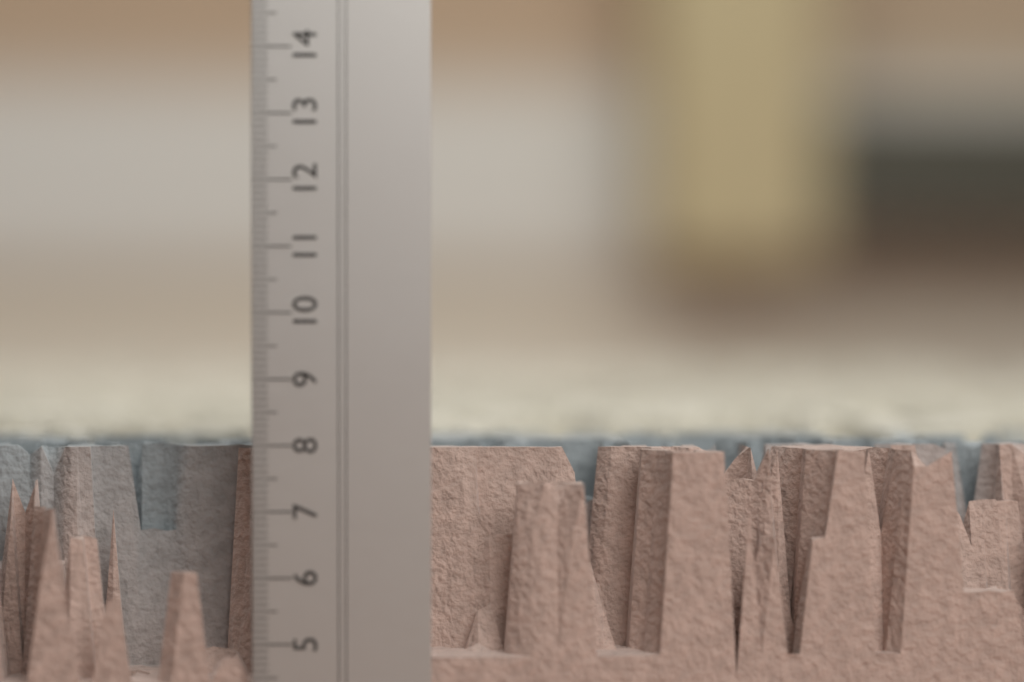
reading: 7.9 cm
